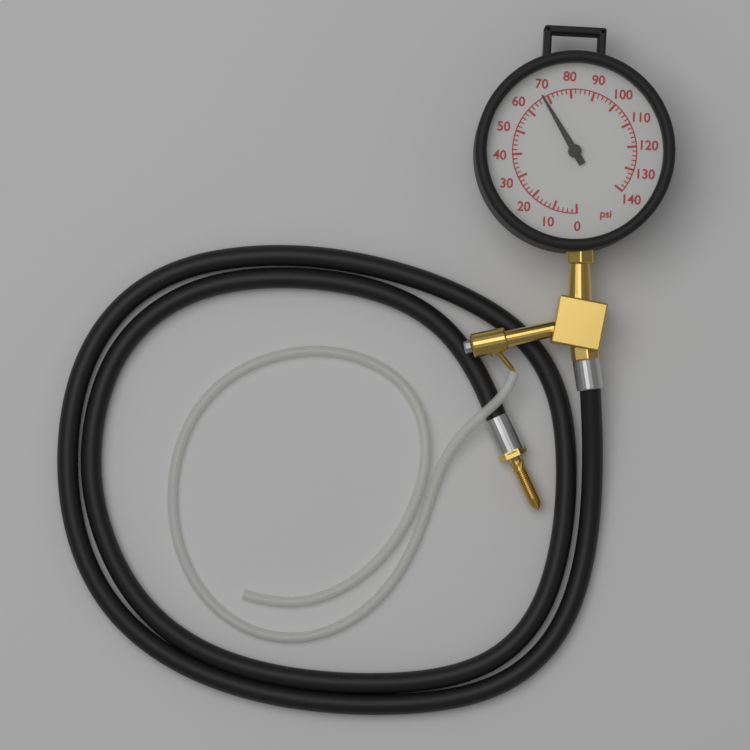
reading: 68 psi
